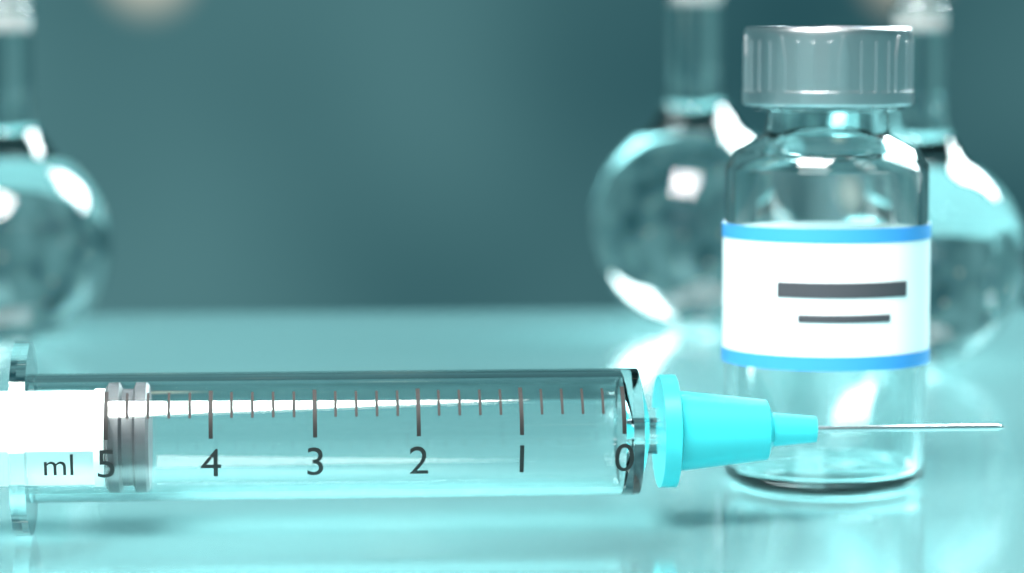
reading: 4.6 ml
